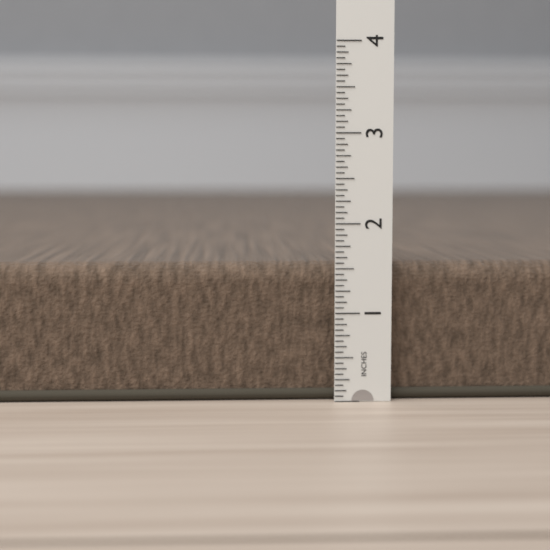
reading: 1.5625 in
